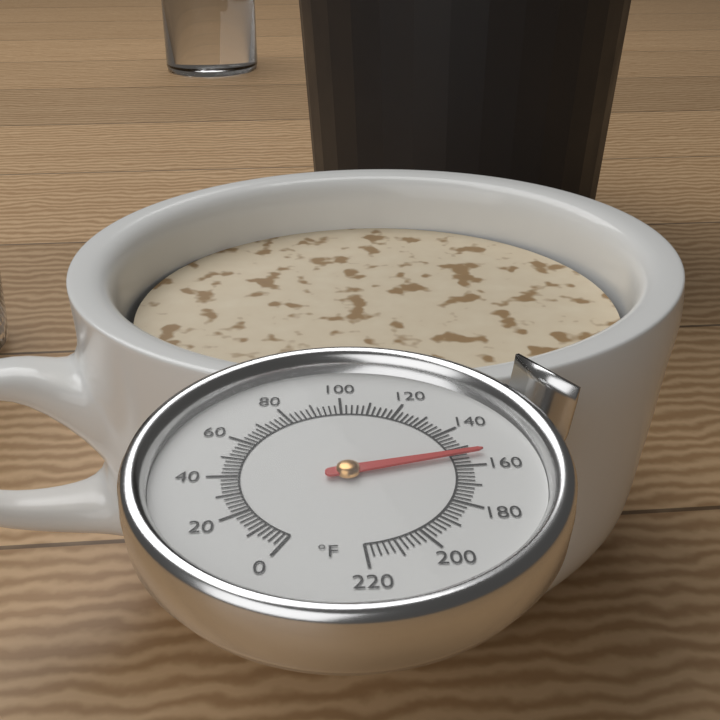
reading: 154 °F
